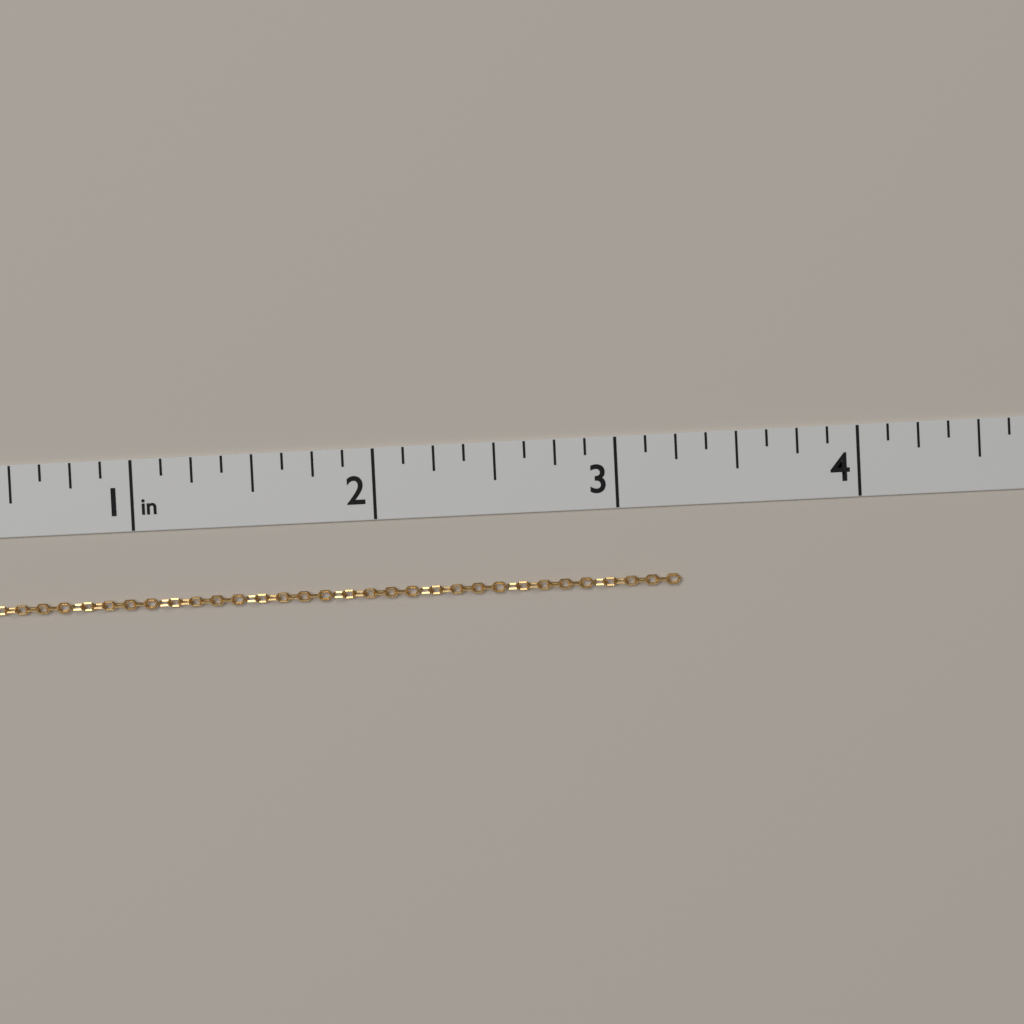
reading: 3.250 in
